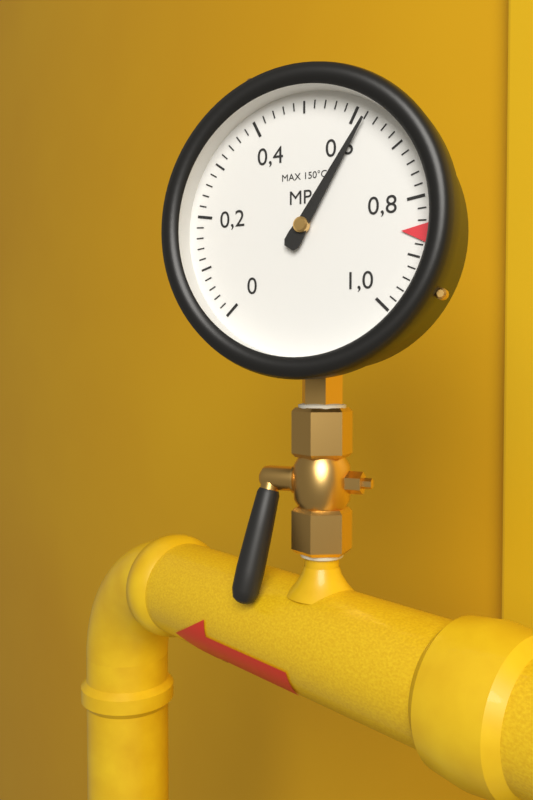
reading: 0.62 MPa
